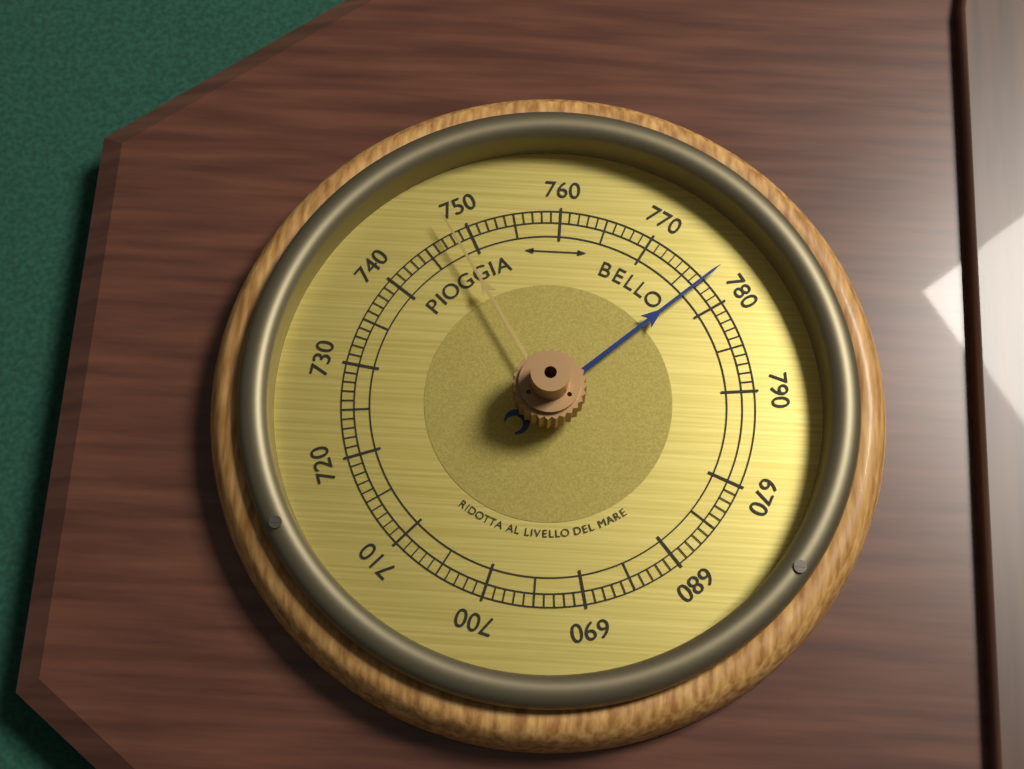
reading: 777 (no unit)
